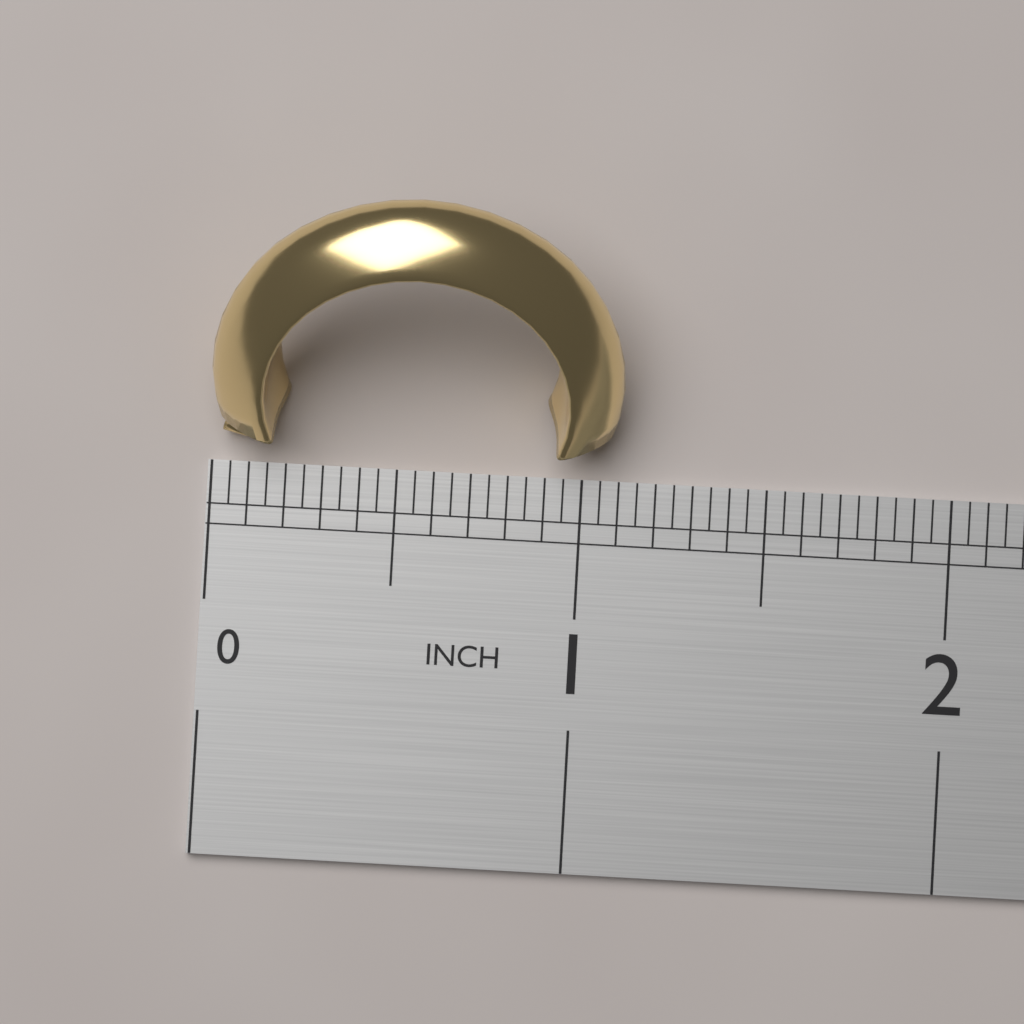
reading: 1.10 in
